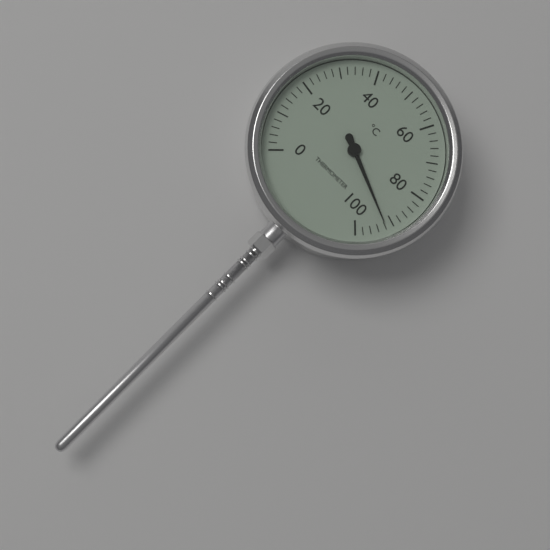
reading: 92 °C
